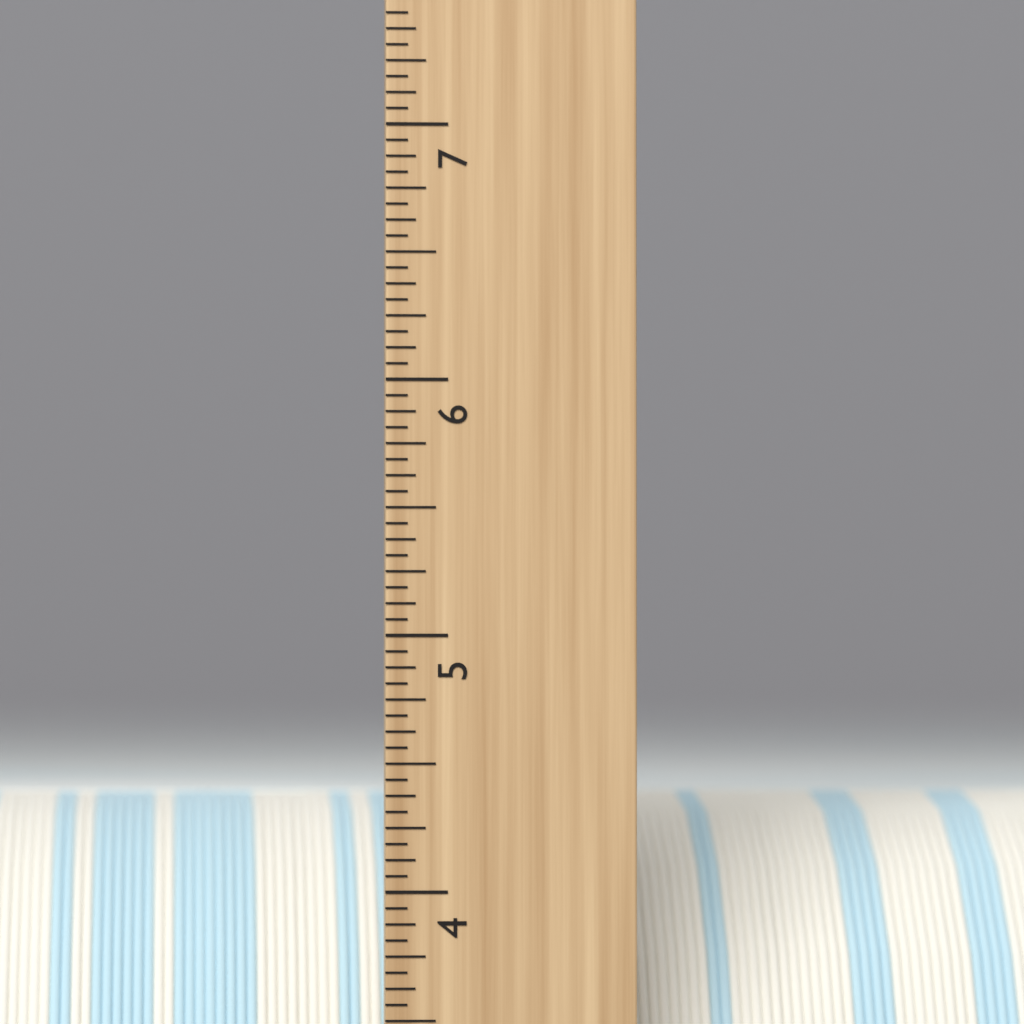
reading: 4.3750 inch
